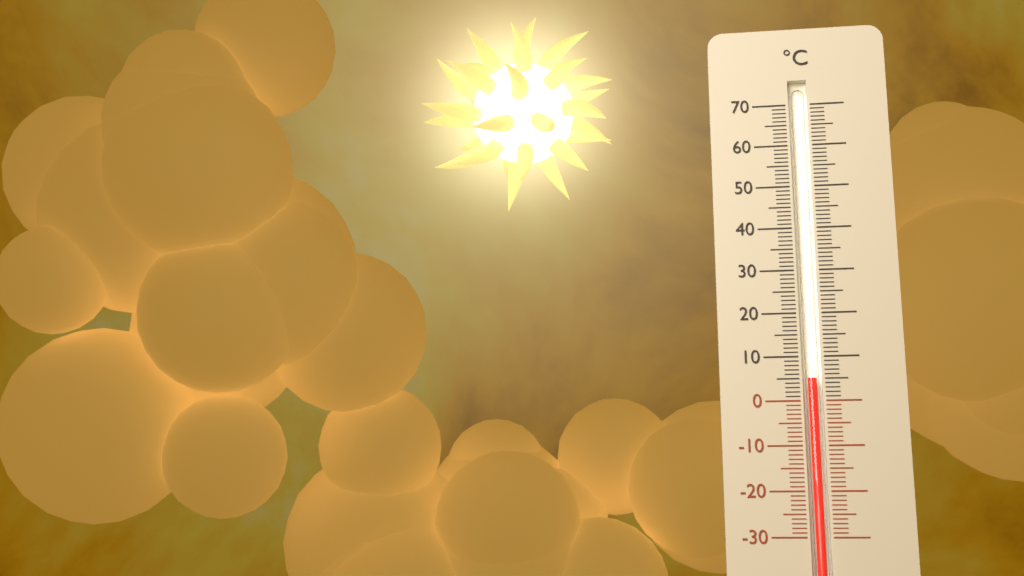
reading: 5 °C
